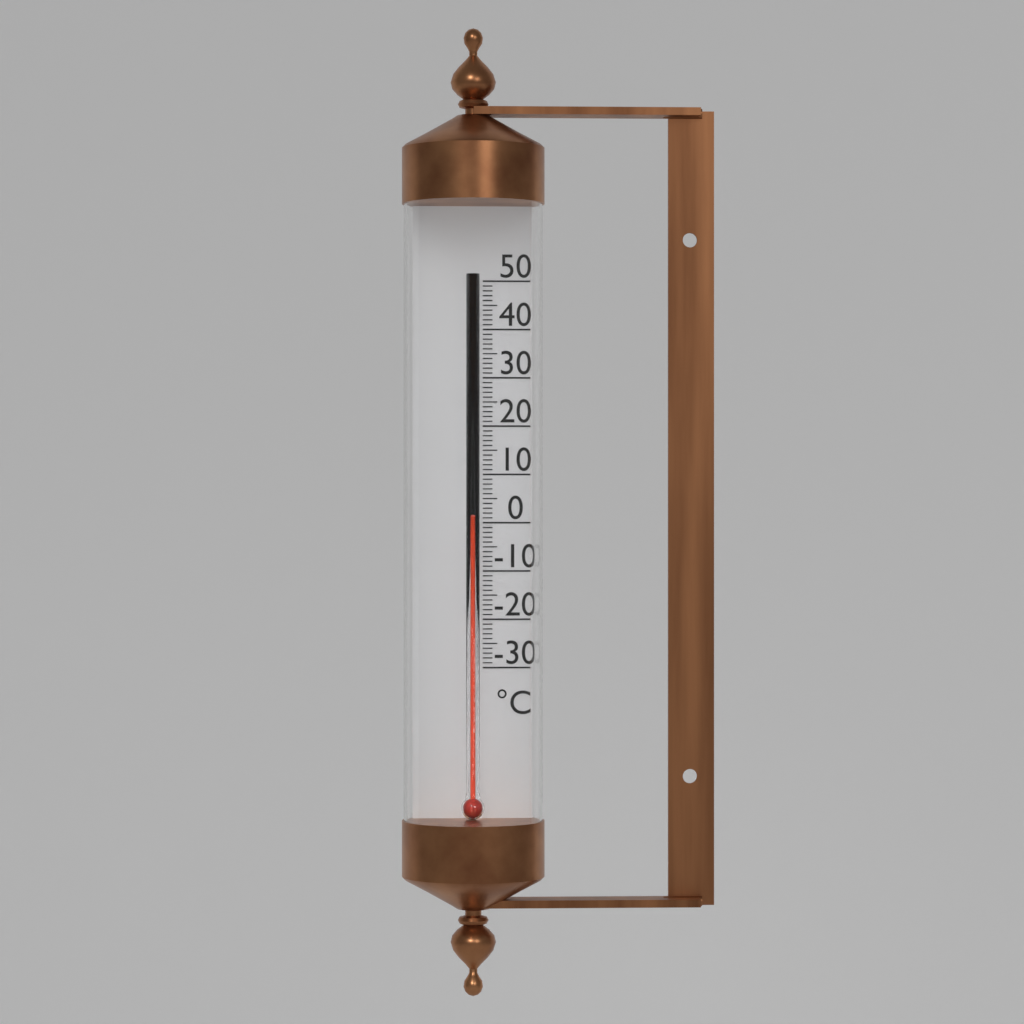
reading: 1 °C
